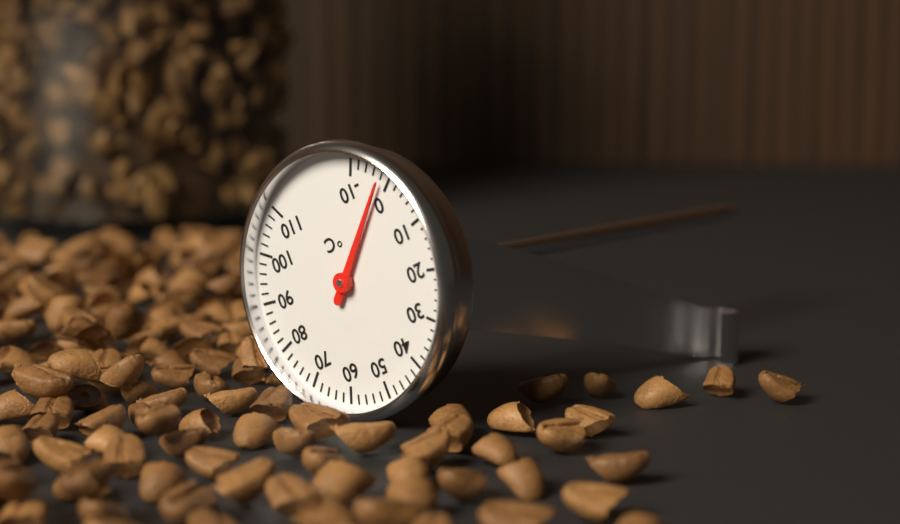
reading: -2 °C
